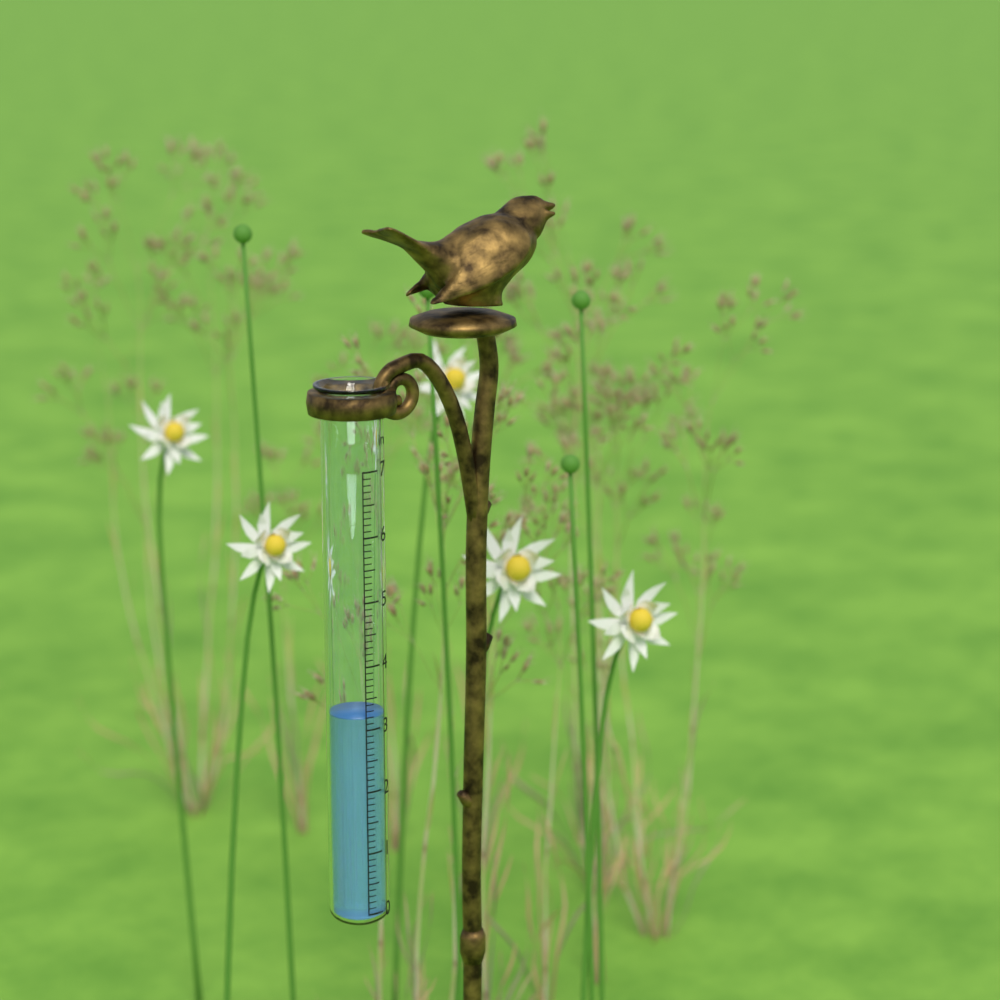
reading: 3.2 in
